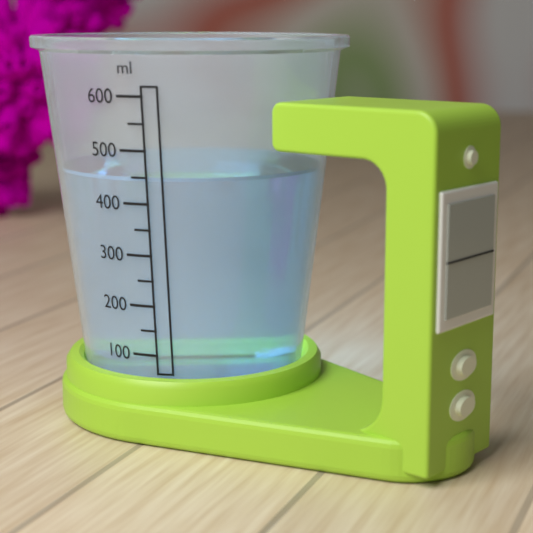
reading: 450 ml
